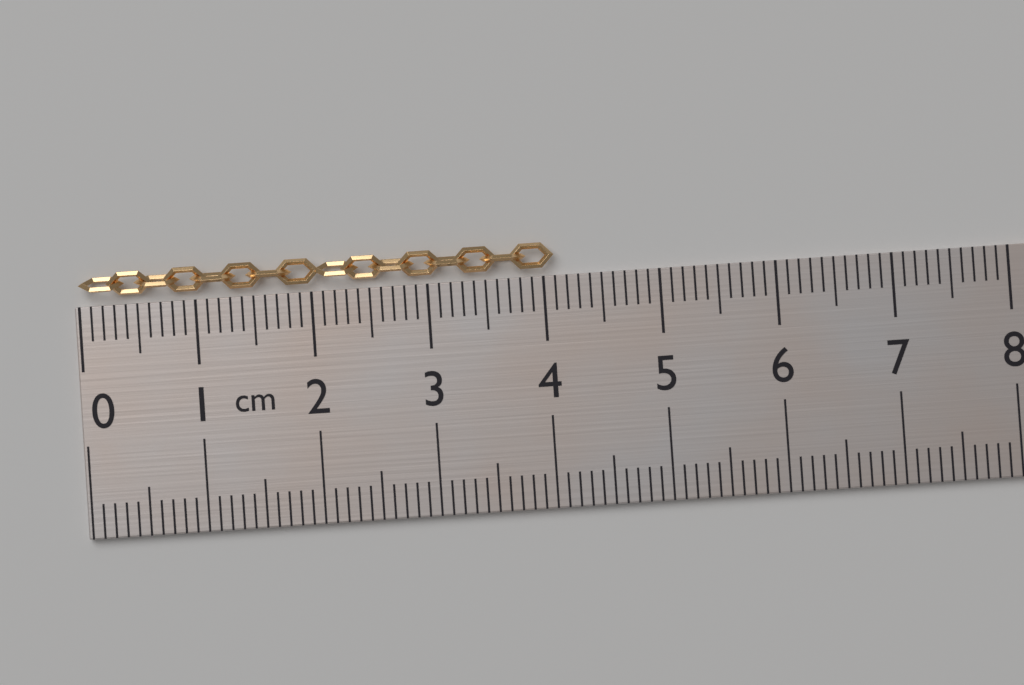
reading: 4.1 cm
